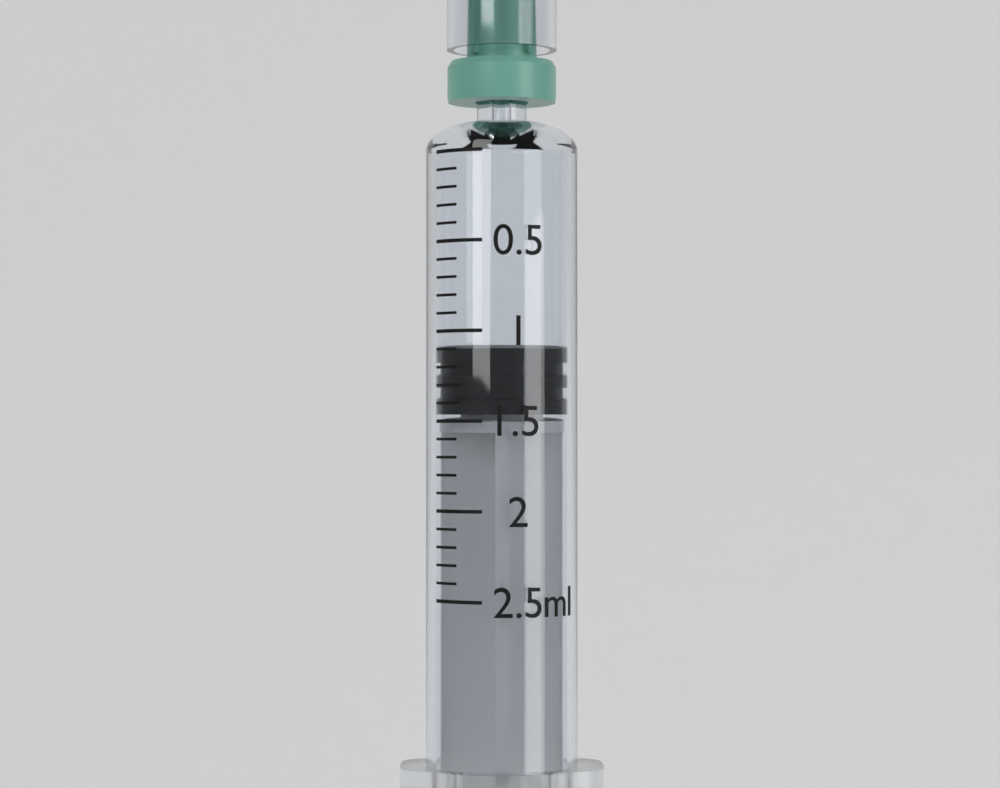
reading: 1.1 ml
